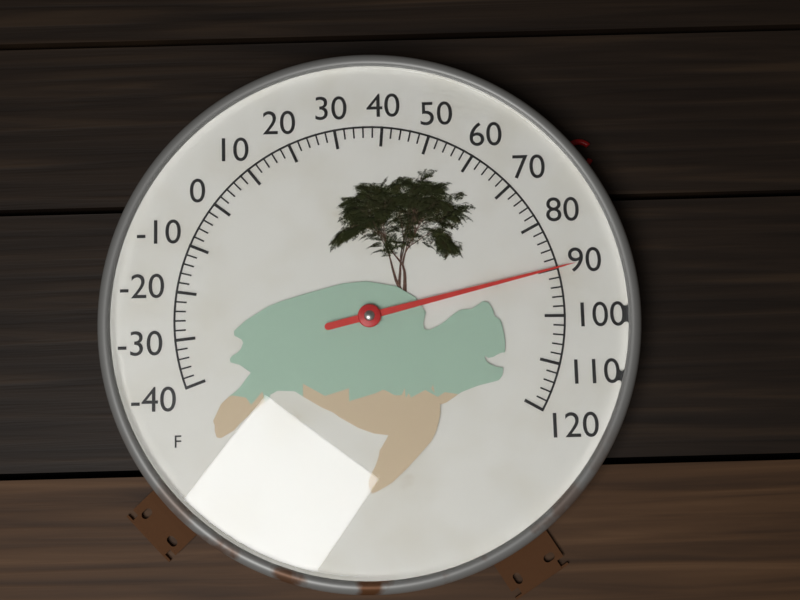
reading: 90 °F
